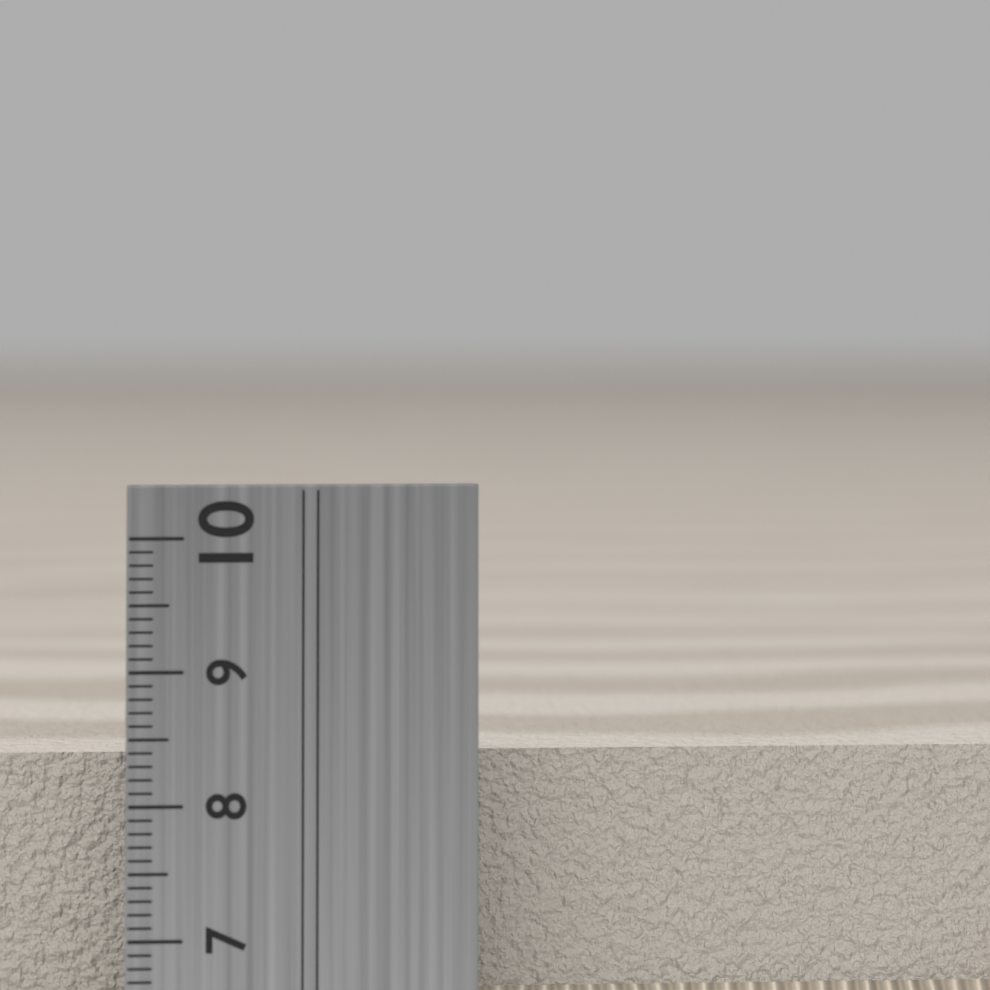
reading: 8.3 cm
